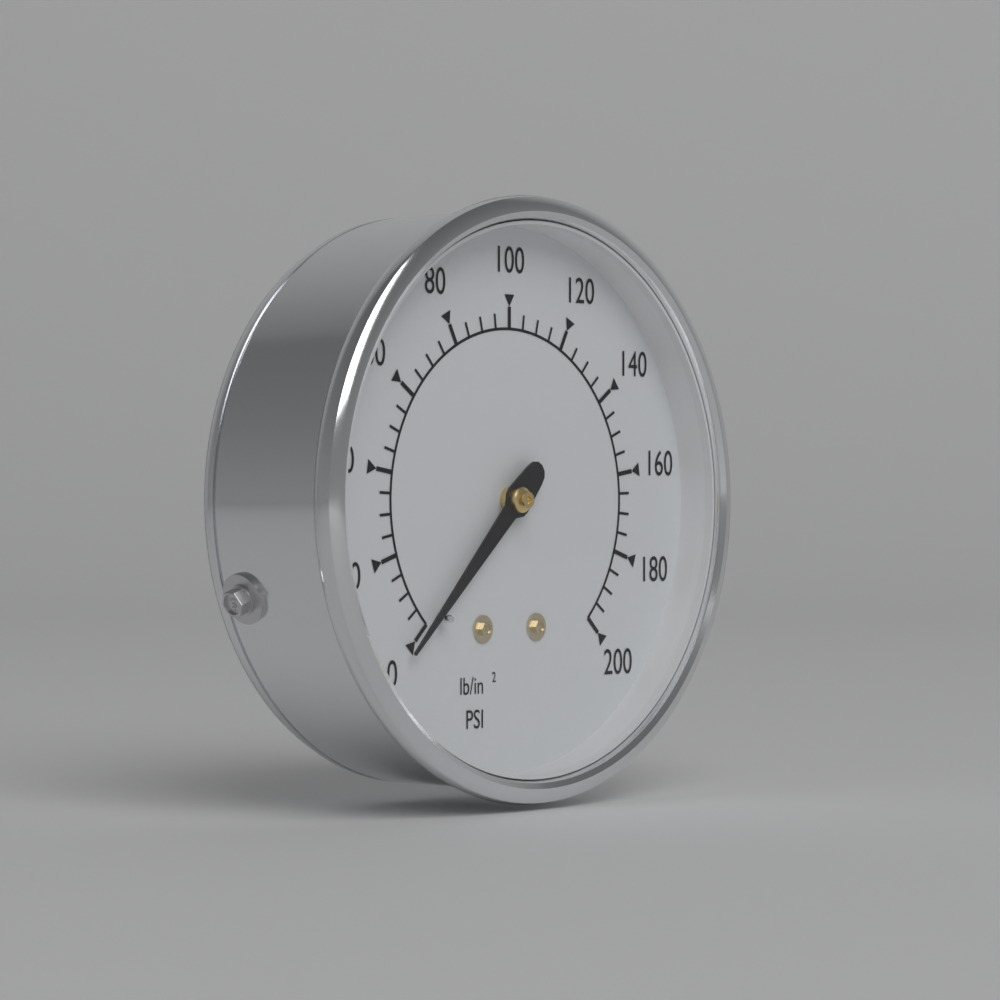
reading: 0 psi
